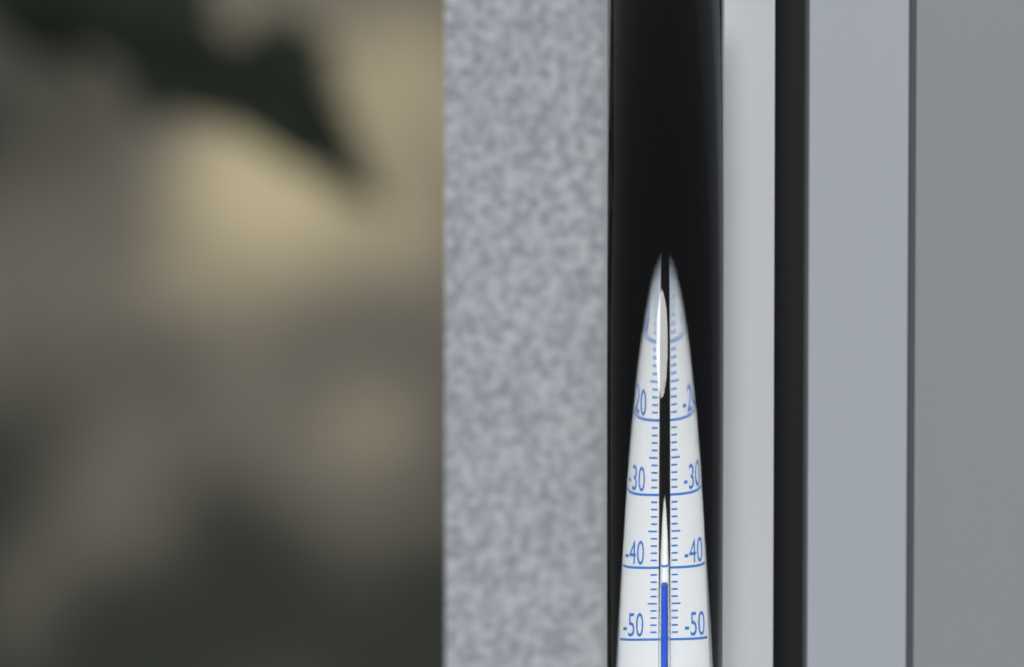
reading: -42 °C
